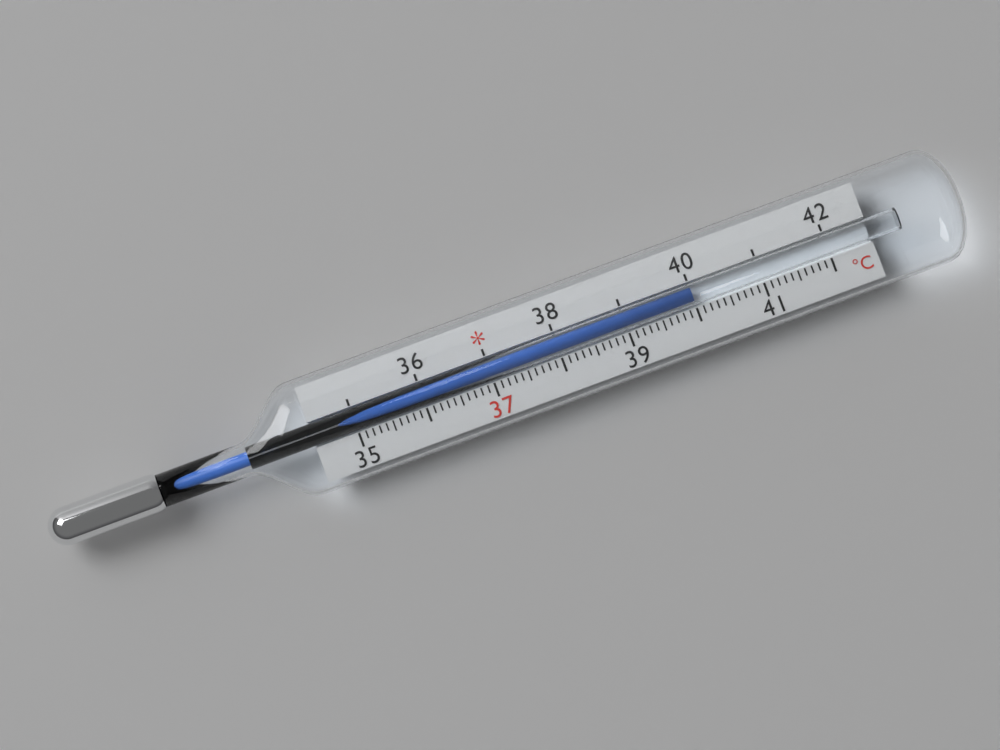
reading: 40.0 °C
